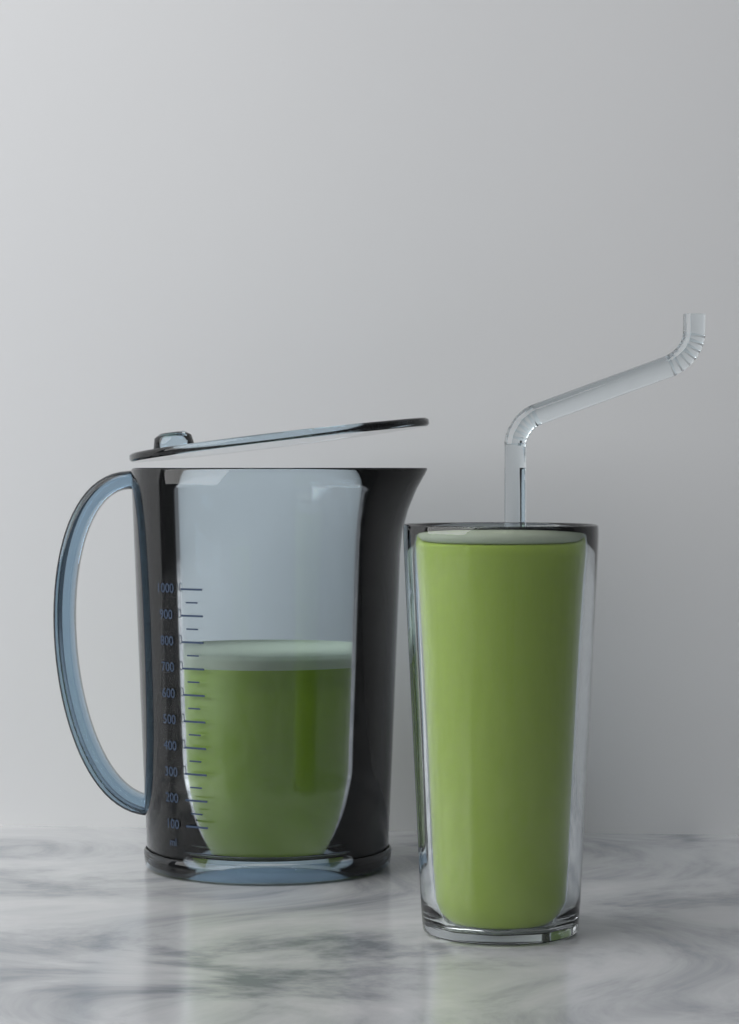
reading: 700 ml
